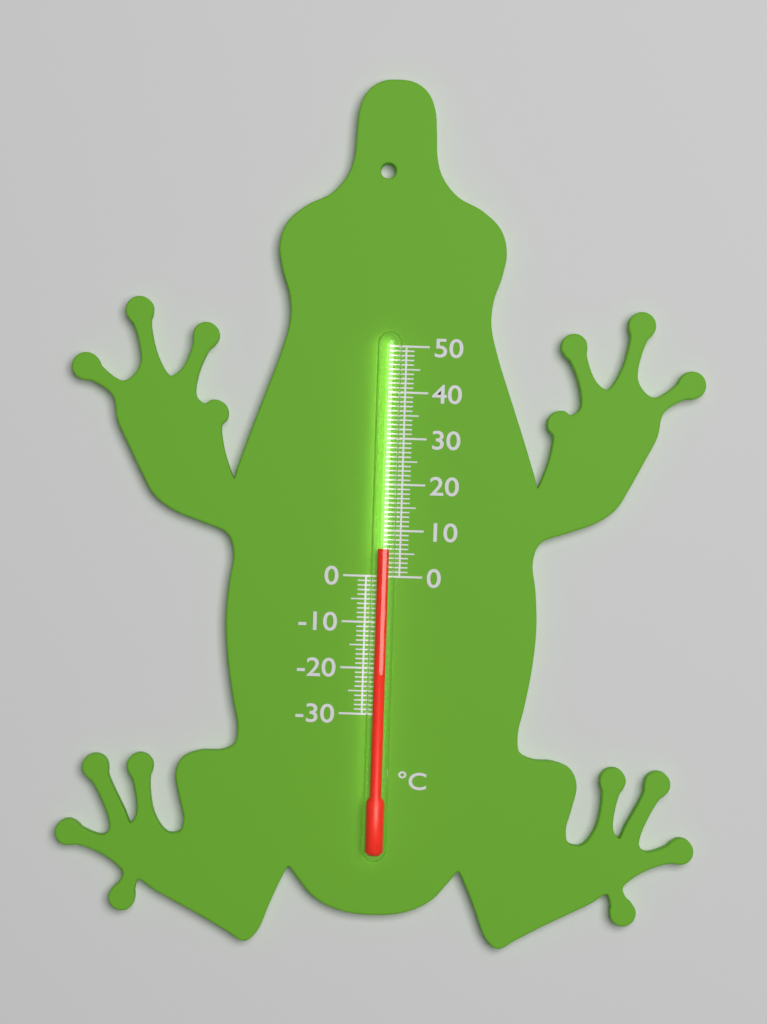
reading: 6 °C
